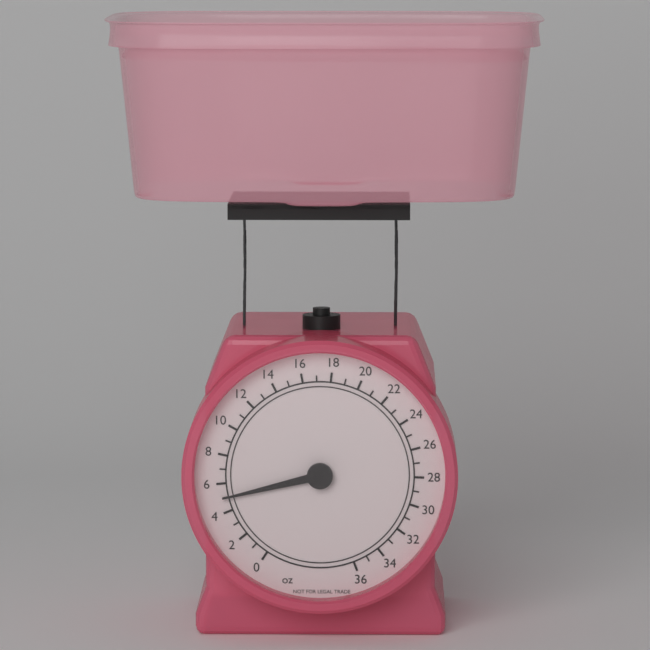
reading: 5 oz
